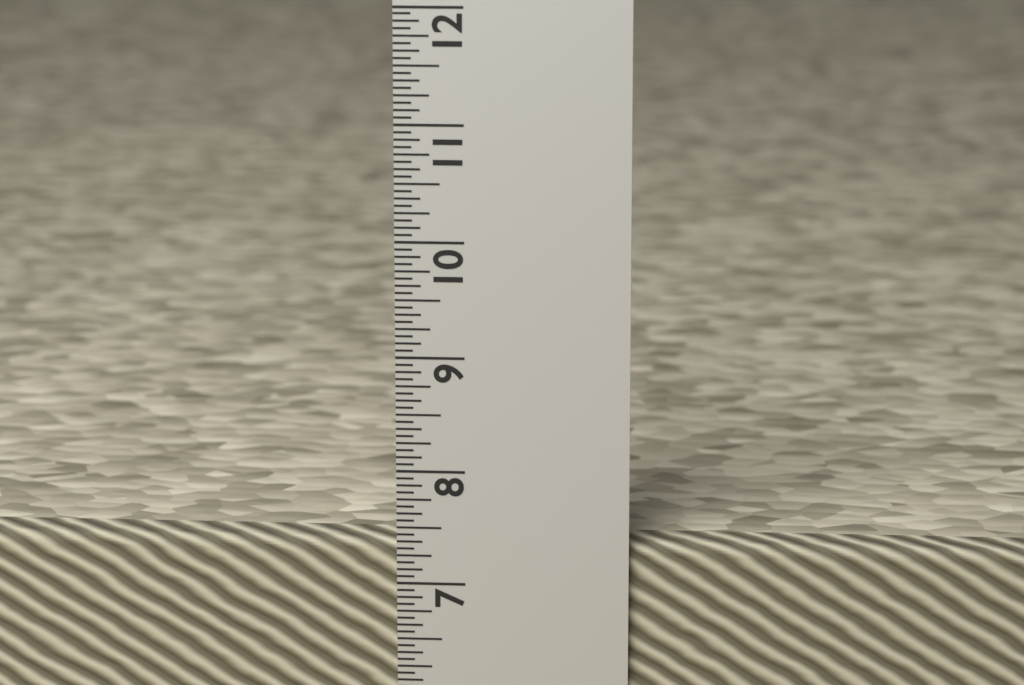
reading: 7.3750 in
